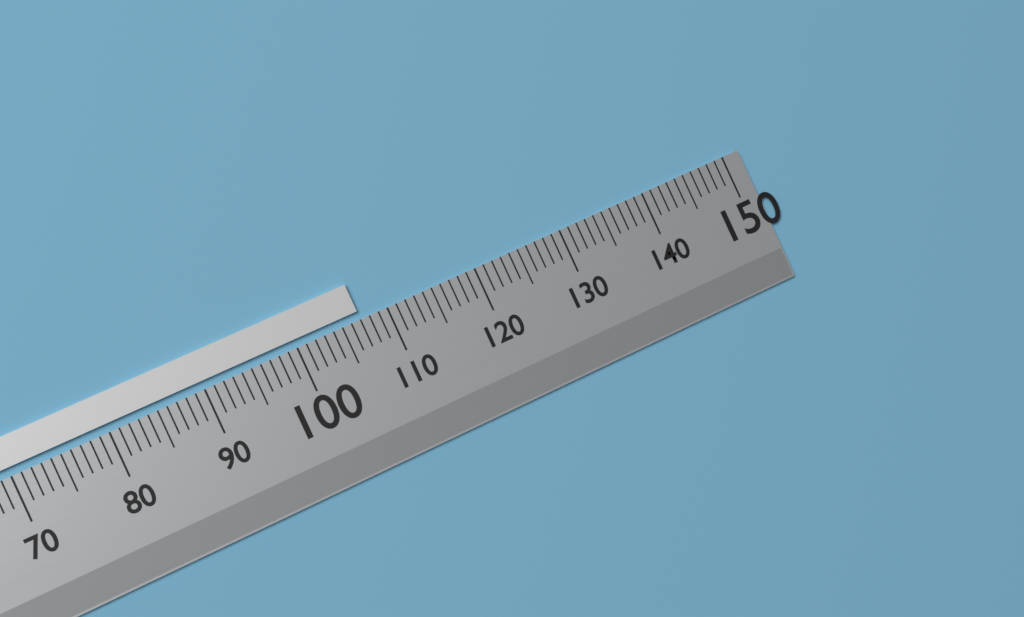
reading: 107 (no unit)
